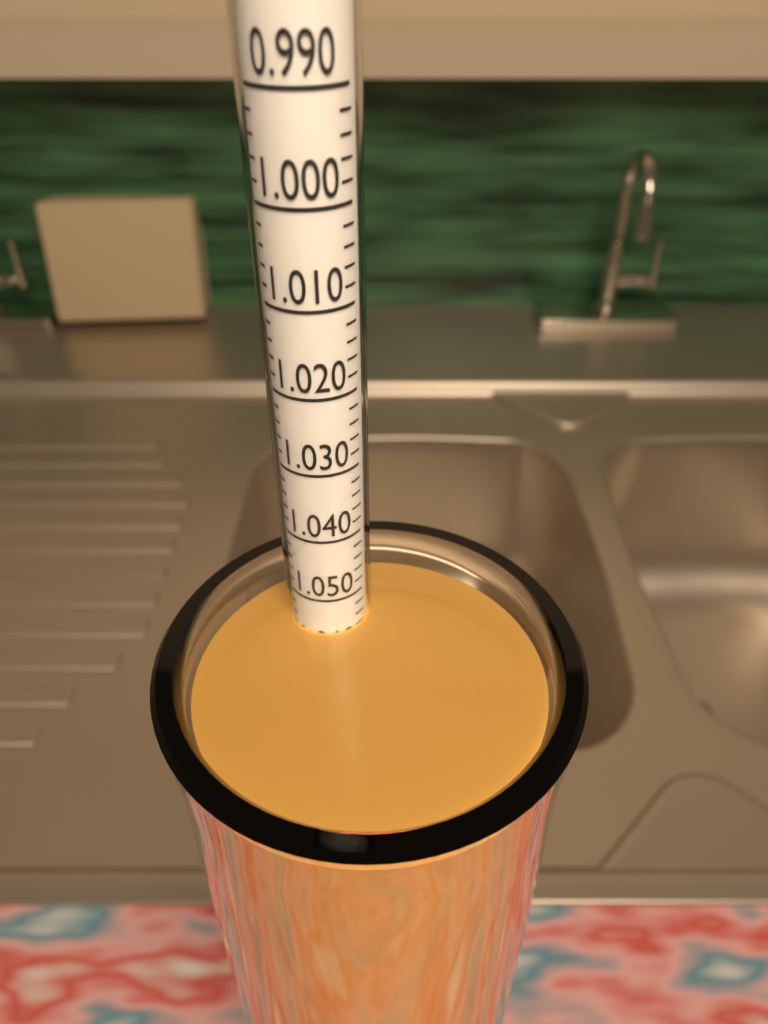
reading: 1.056 (no unit)
